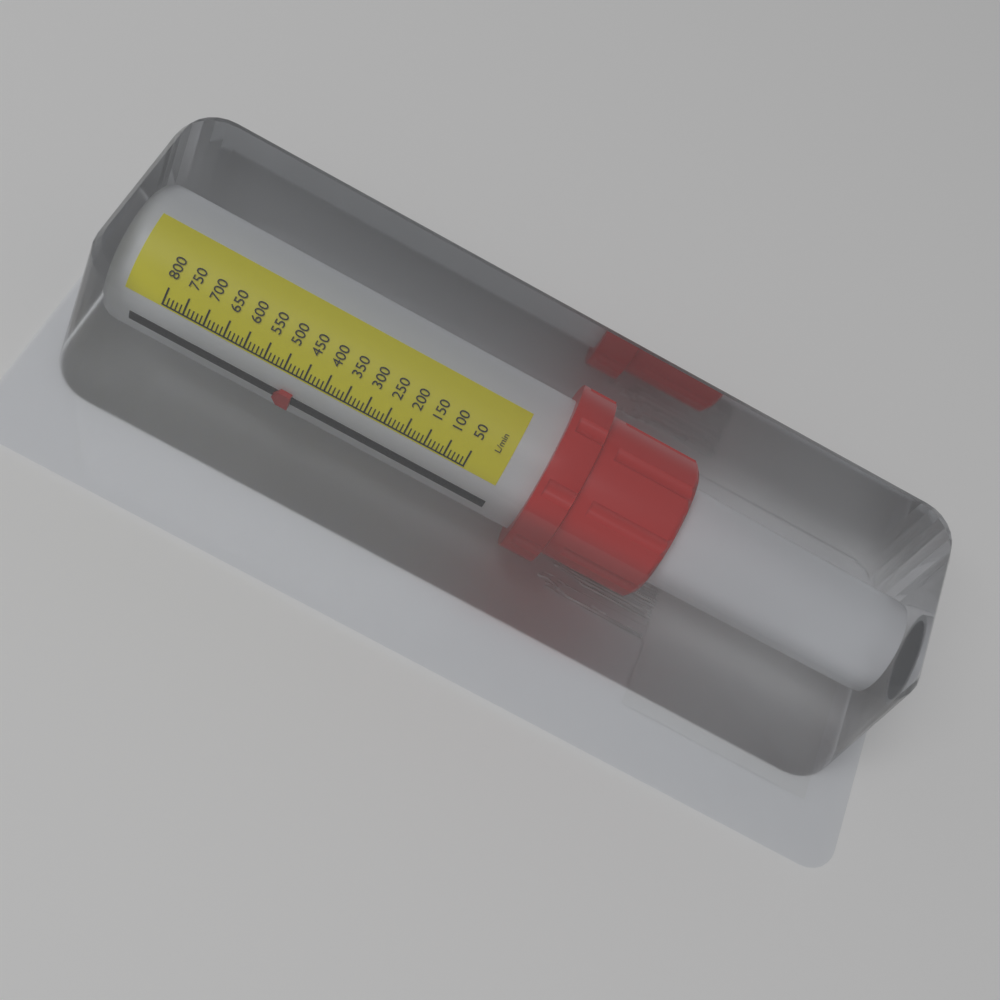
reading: 460 L/min
